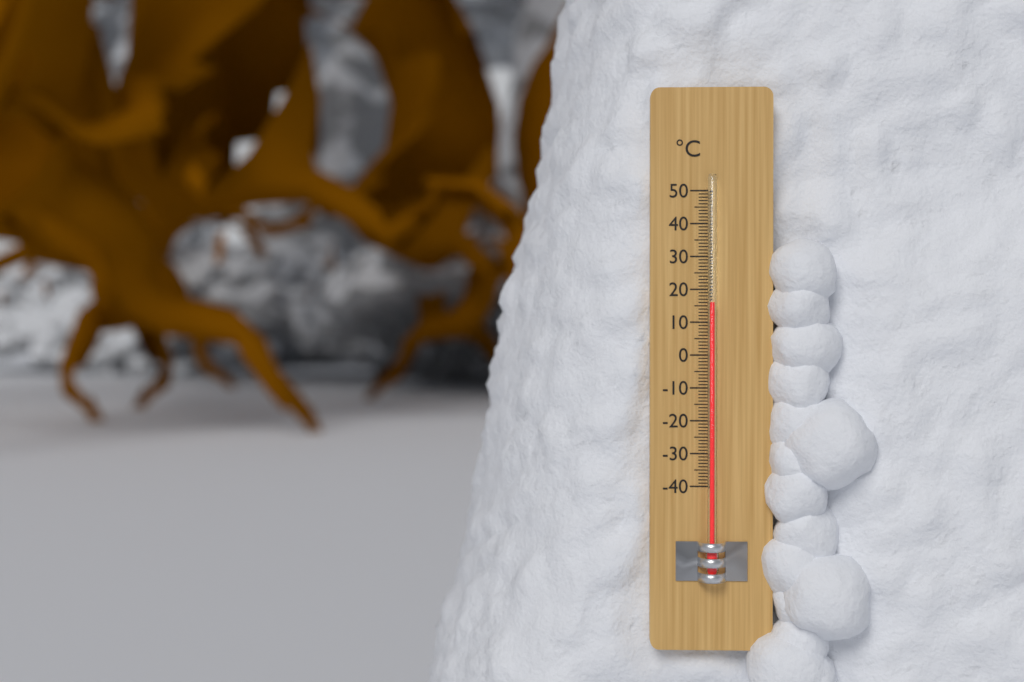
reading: 16 °C
